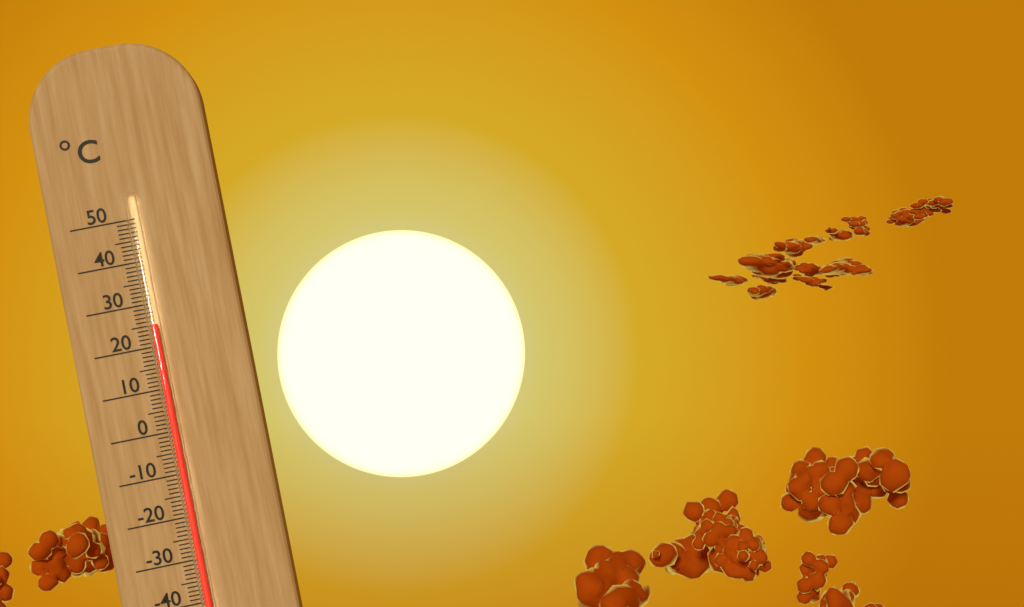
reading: 25 °C
